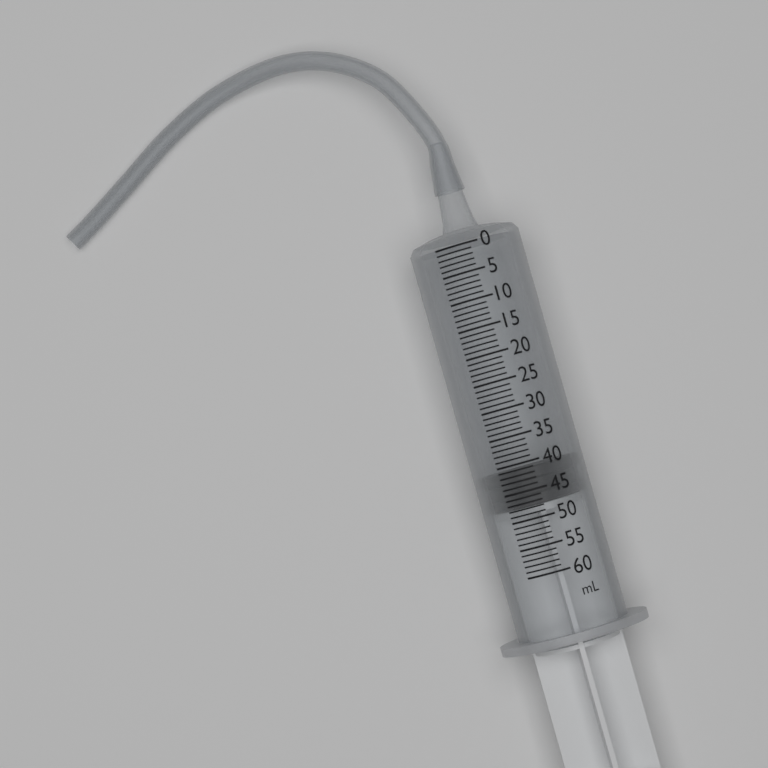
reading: 41 ml
